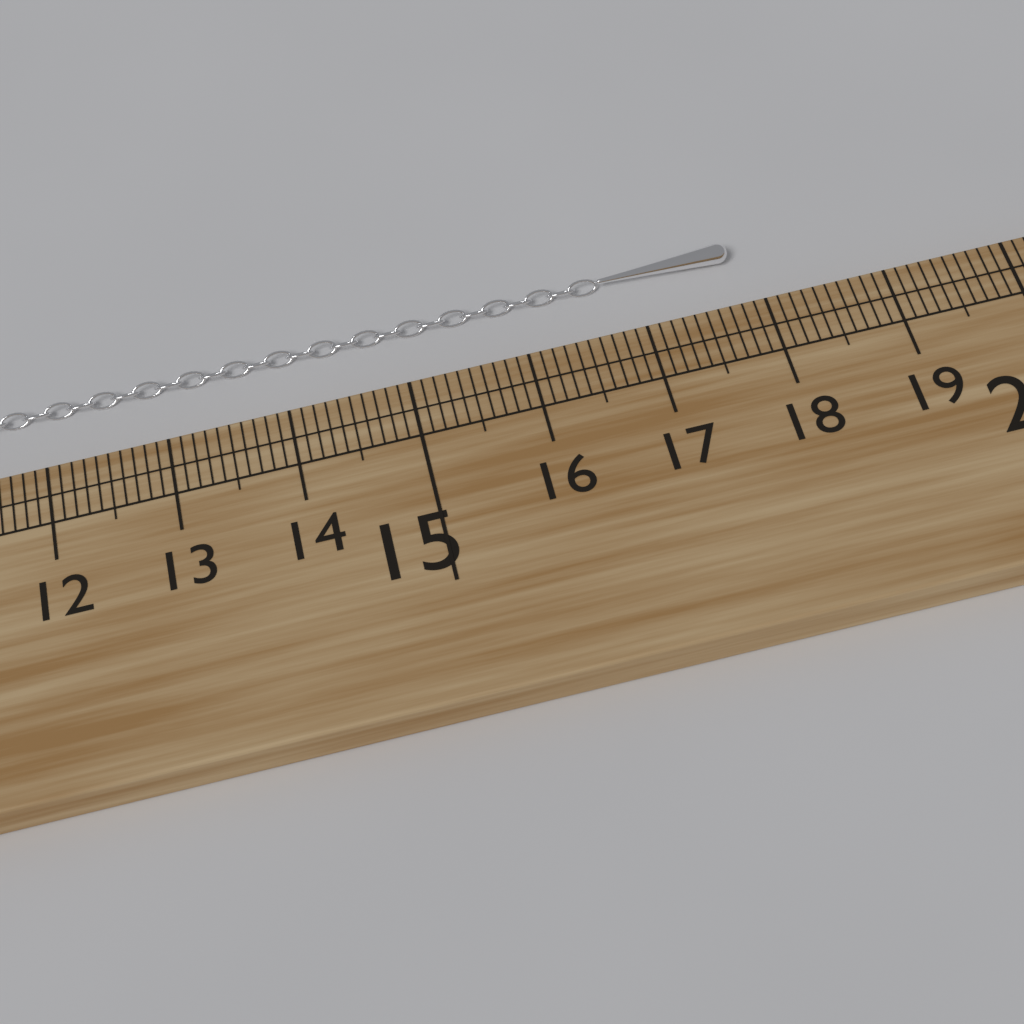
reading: 17.9 cm
